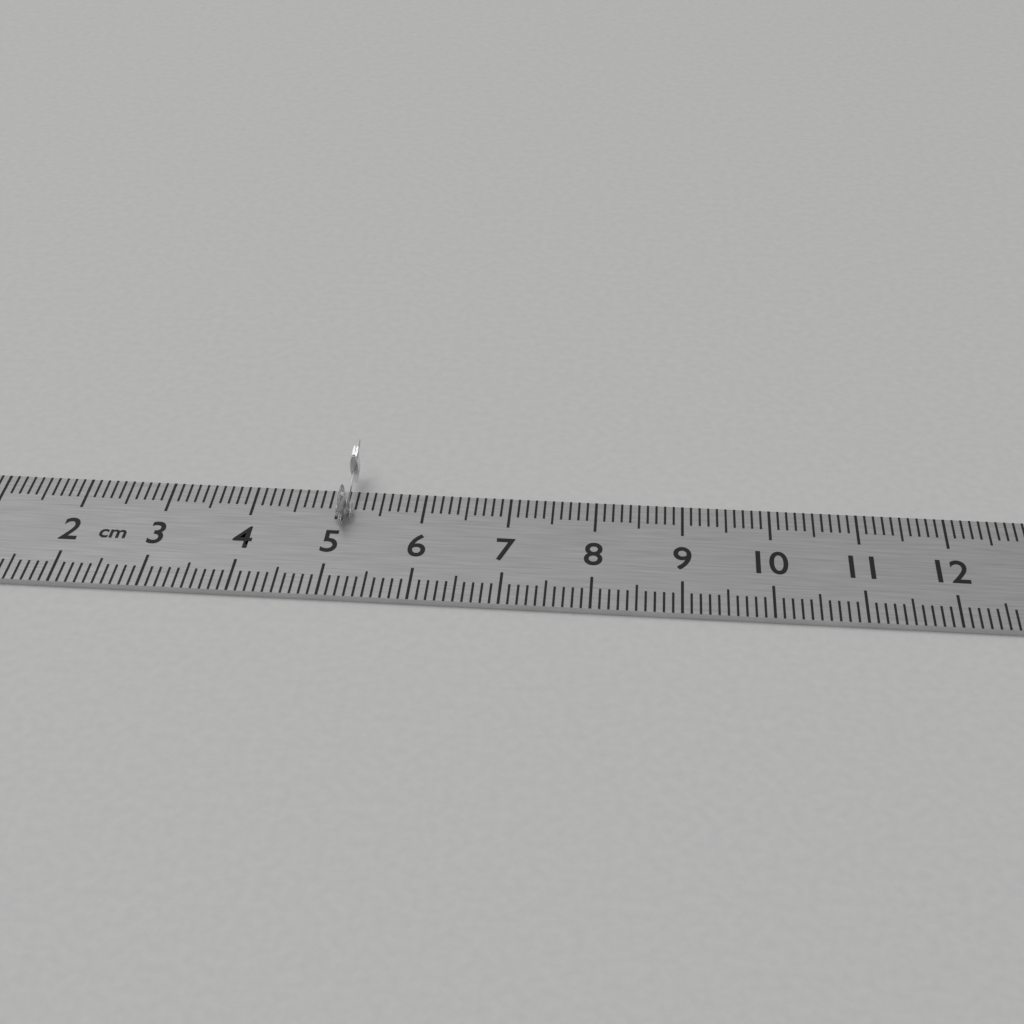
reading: 5.2 cm
